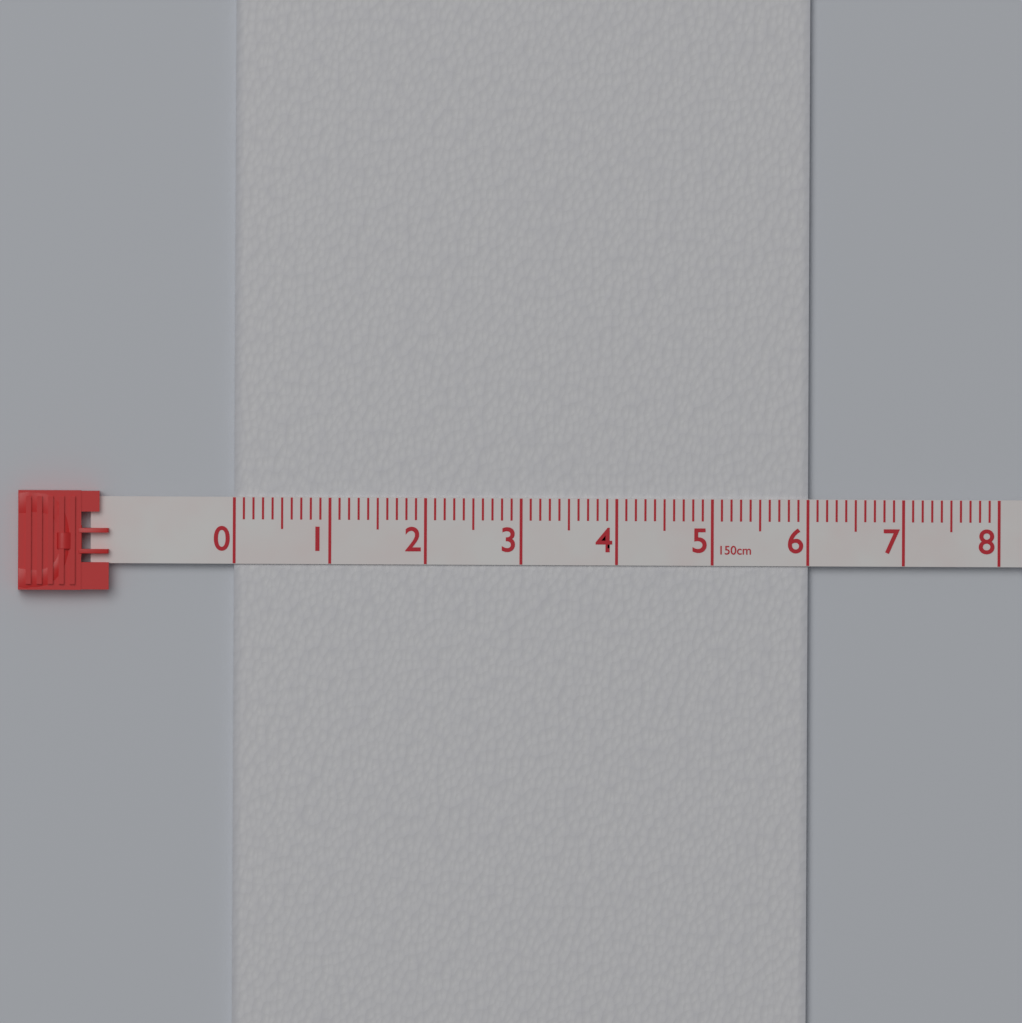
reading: 6.0 cm
